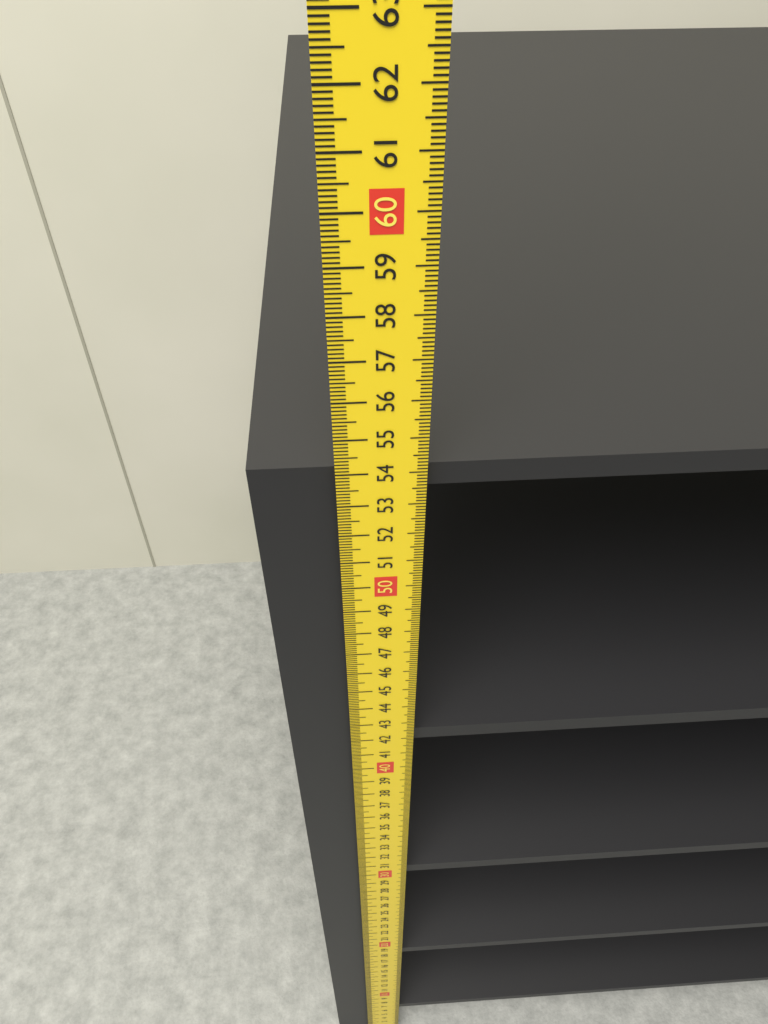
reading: 53.9 cm
